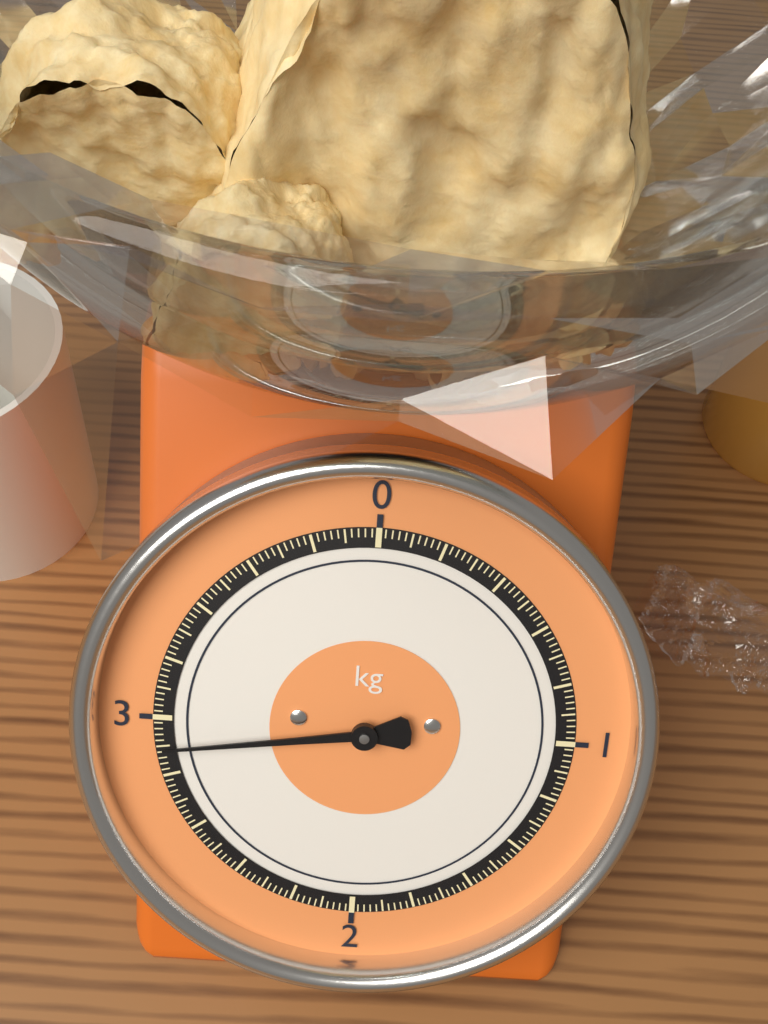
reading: 2.90 kg
